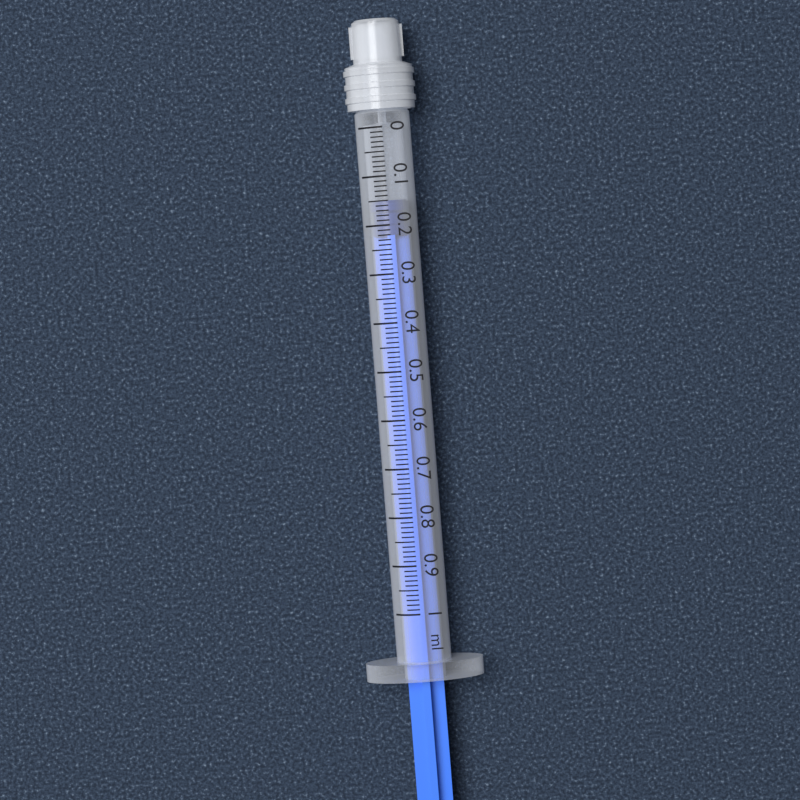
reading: 0.15 ml
